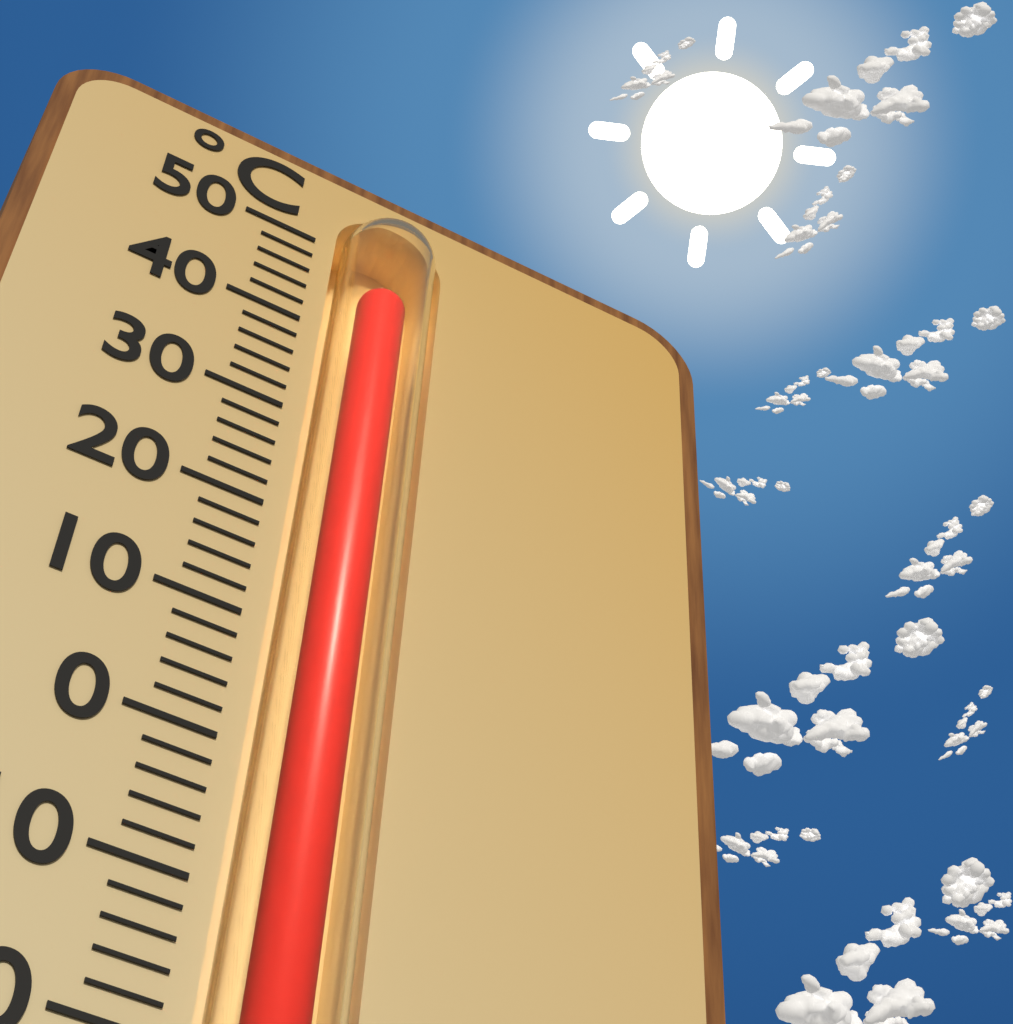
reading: 47 °C
